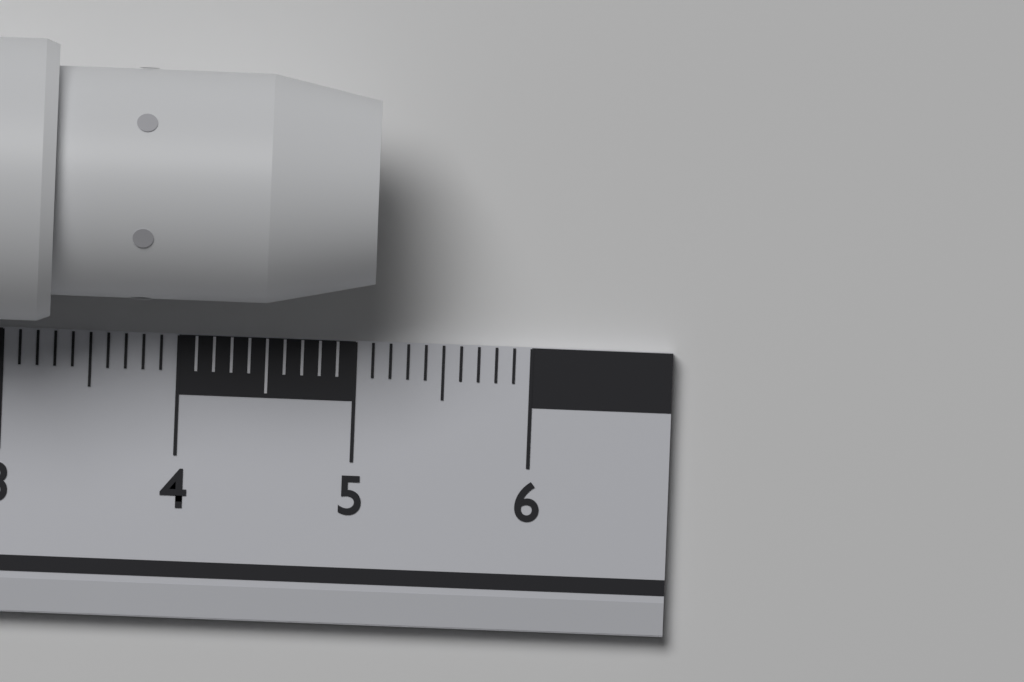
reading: 5.1 cm
